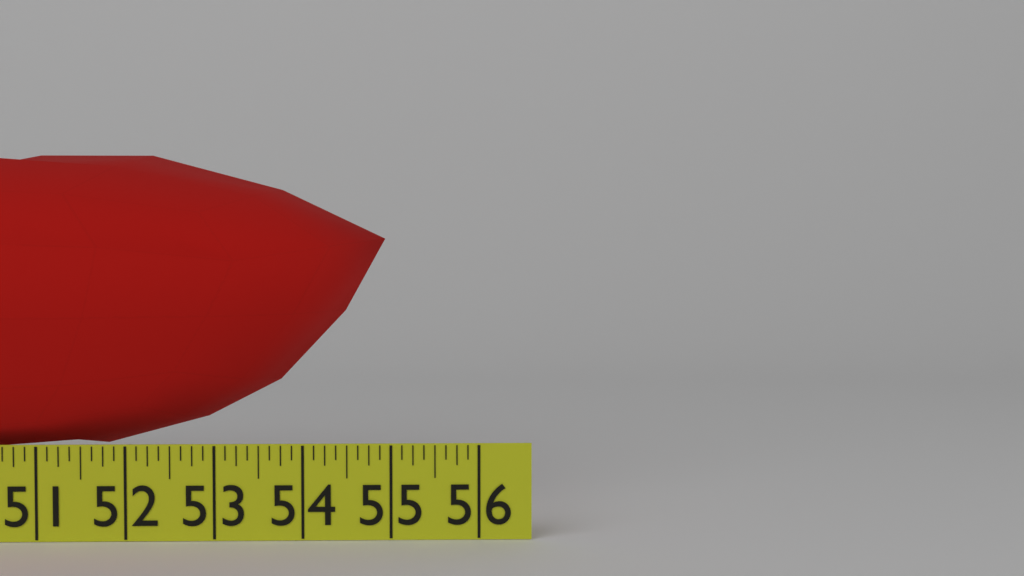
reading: 54.875 in
